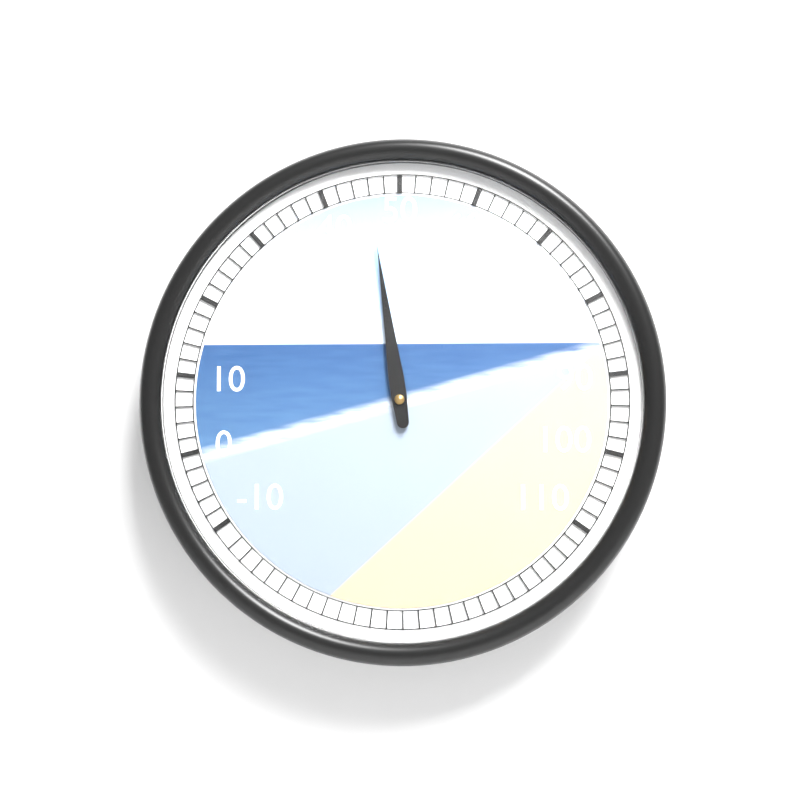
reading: 46 (no unit)
